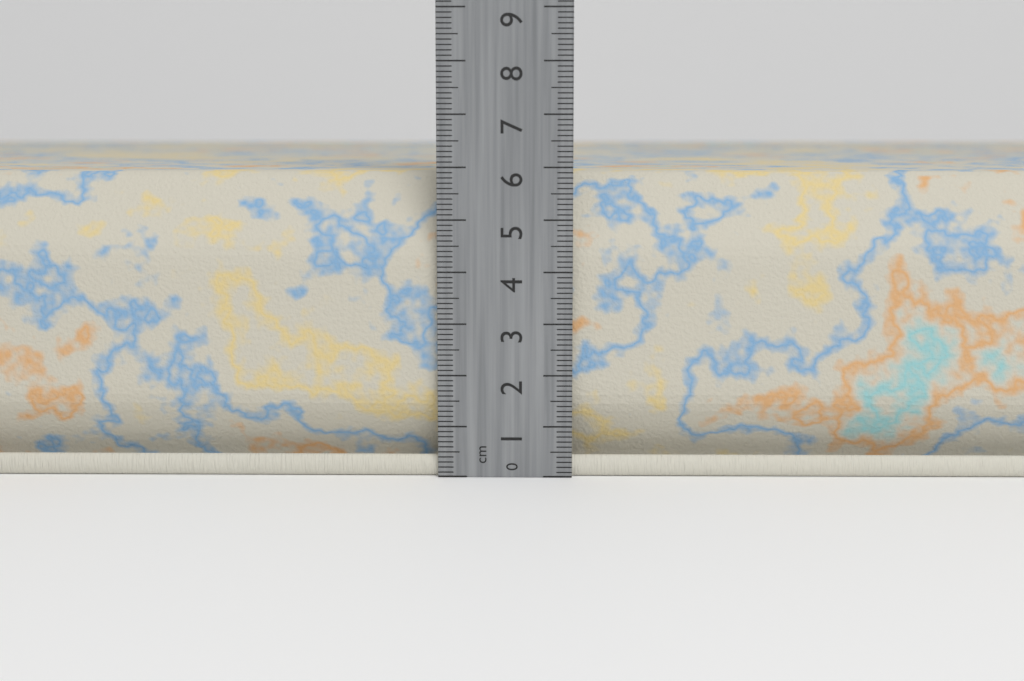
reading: 5.9 cm
